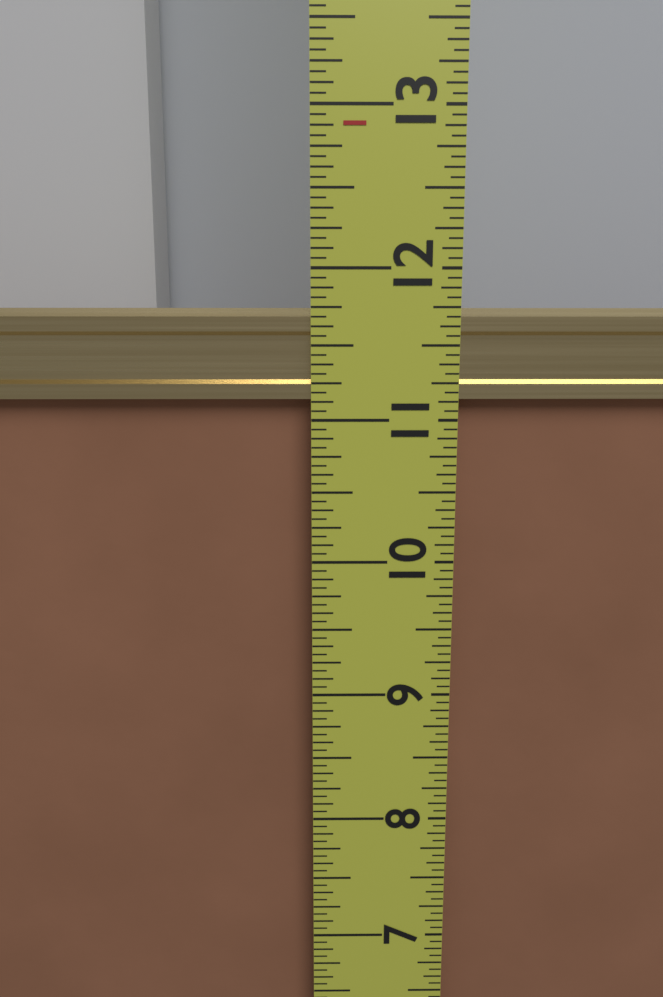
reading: 11.7500 in
